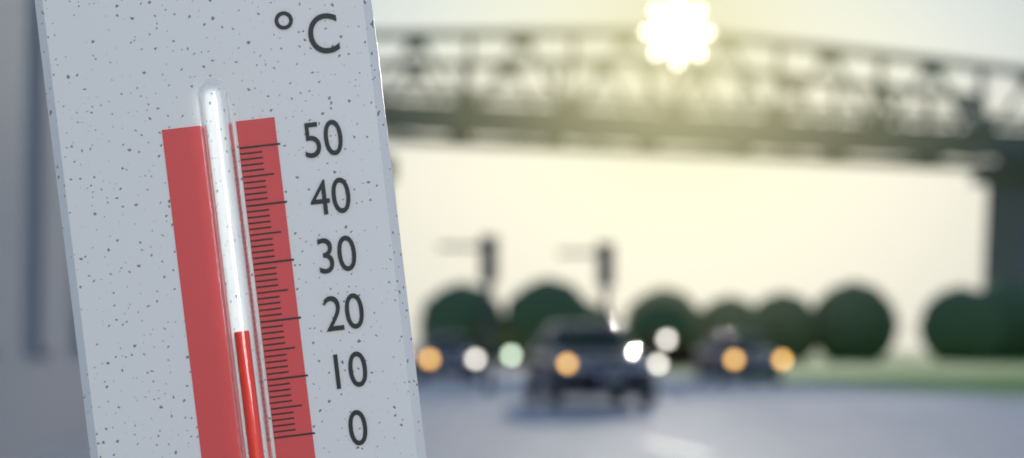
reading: 19 °C
